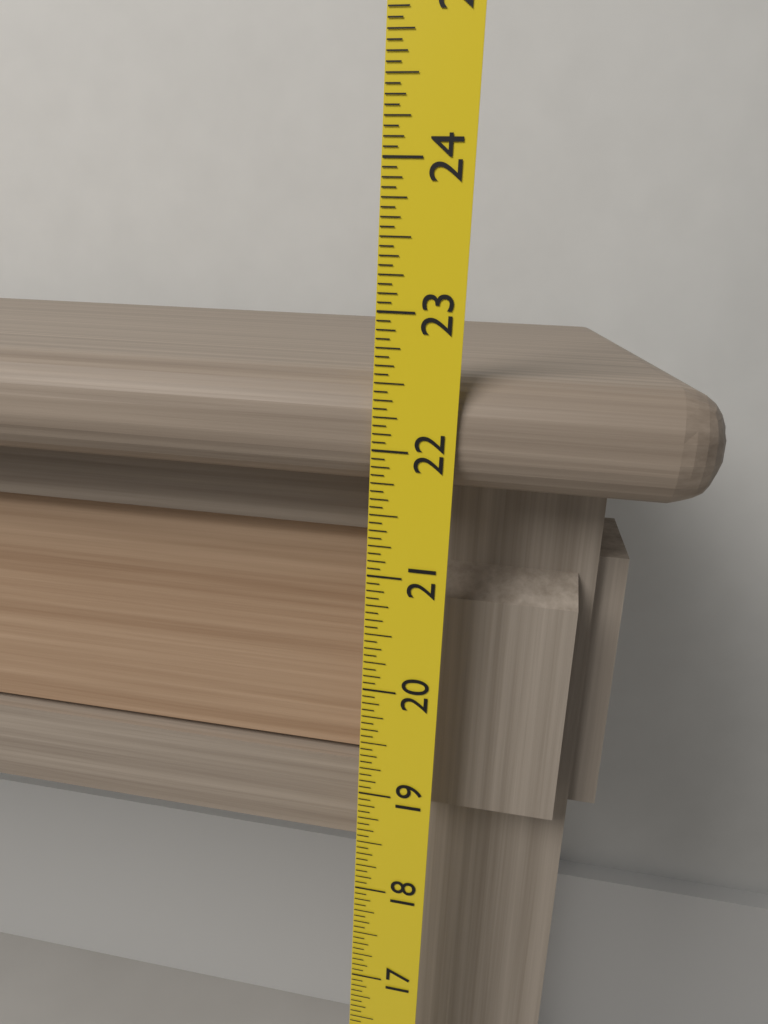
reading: 22.5625 (no unit)
